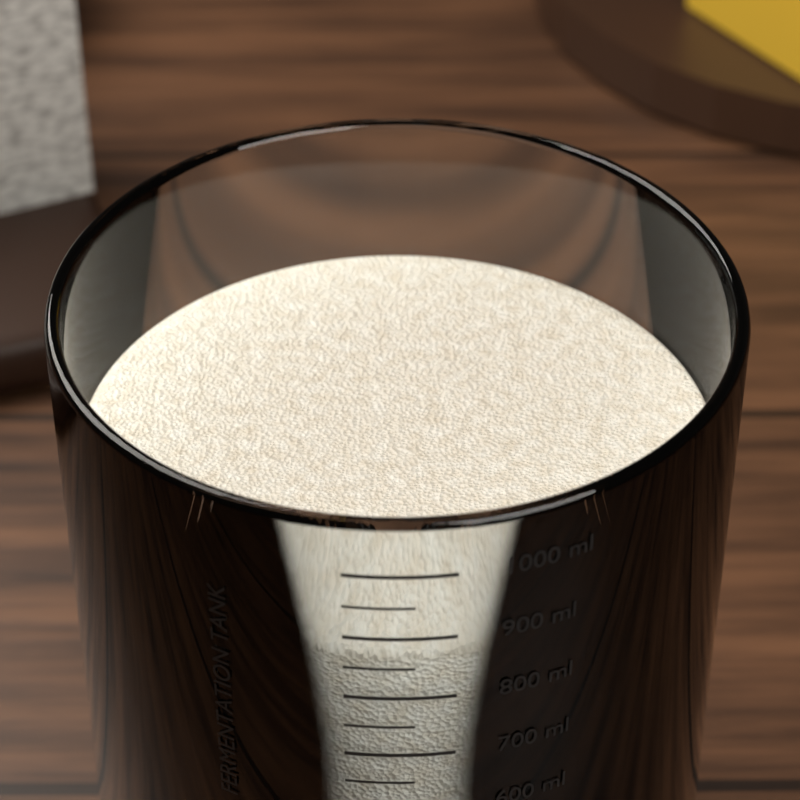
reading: 850 ml
